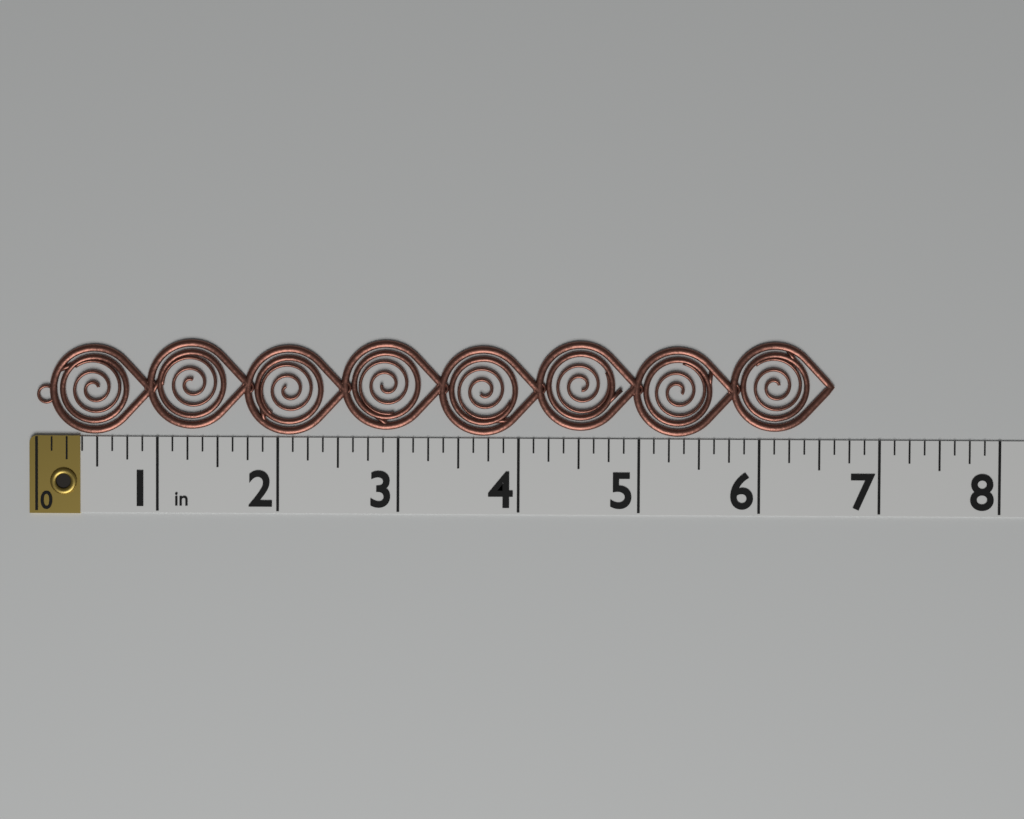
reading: 6.625 in
